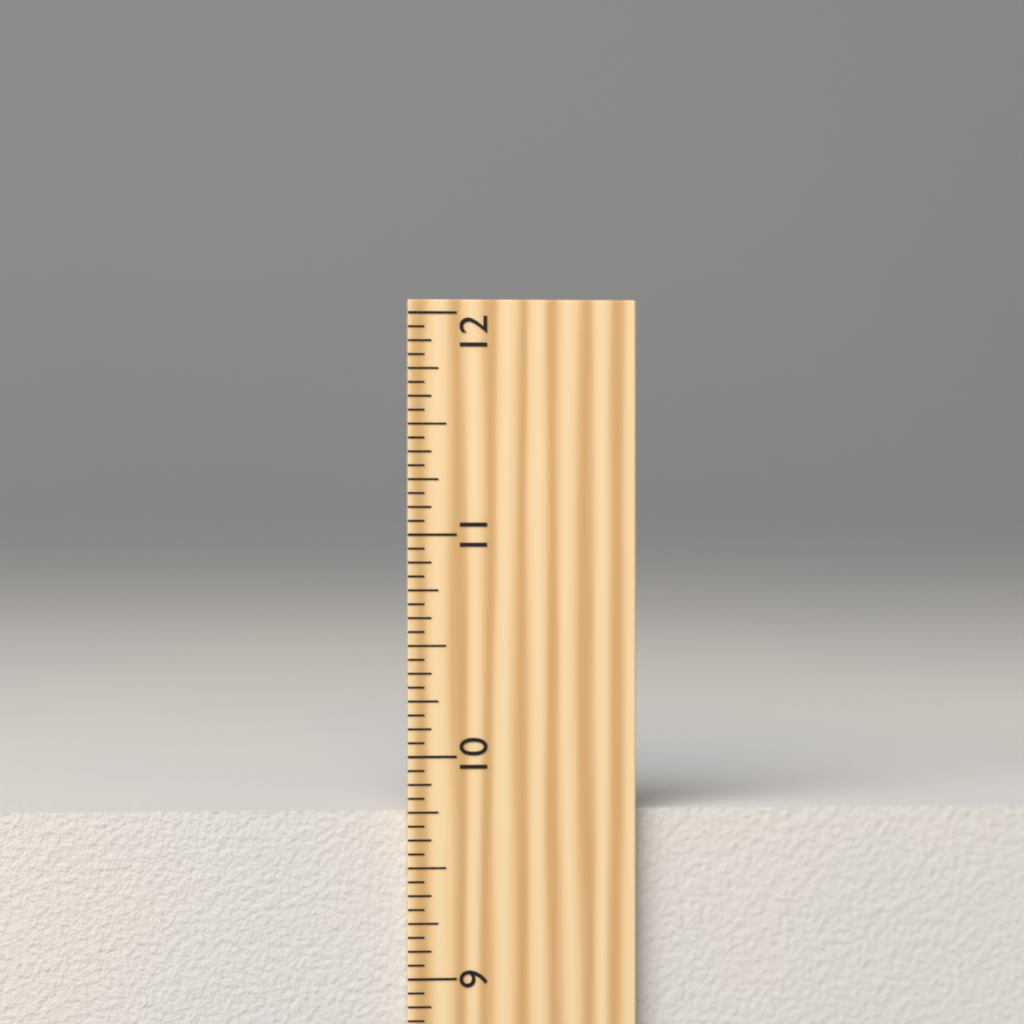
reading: 9.7500 inch
